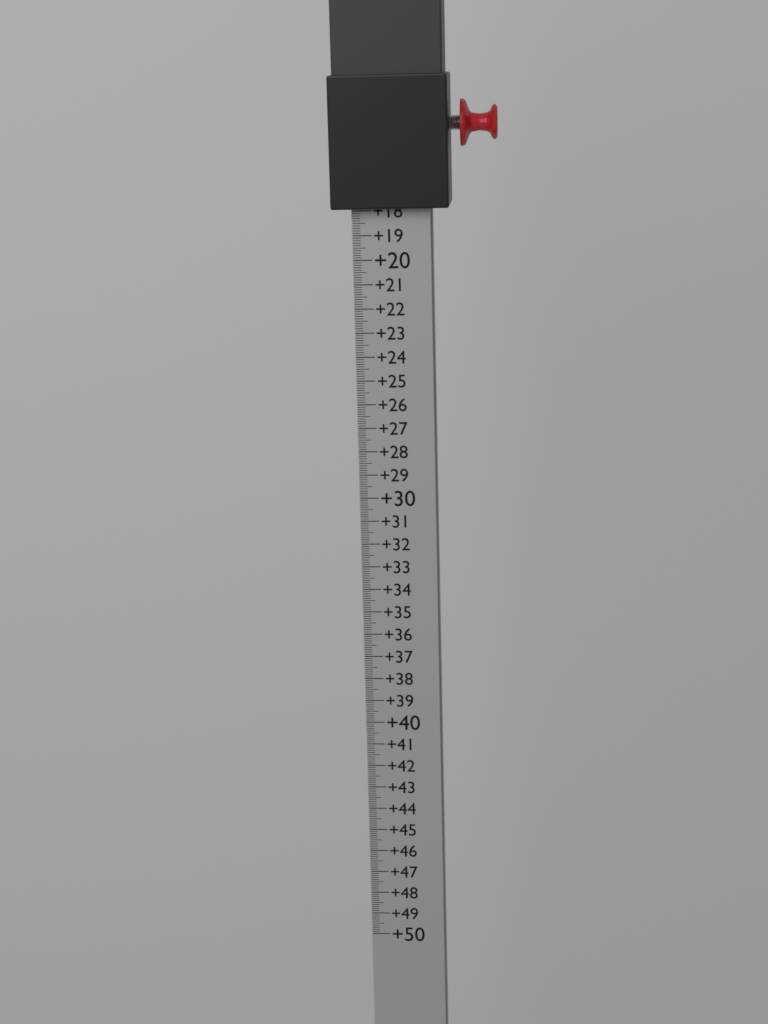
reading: 17.9 (no unit)
